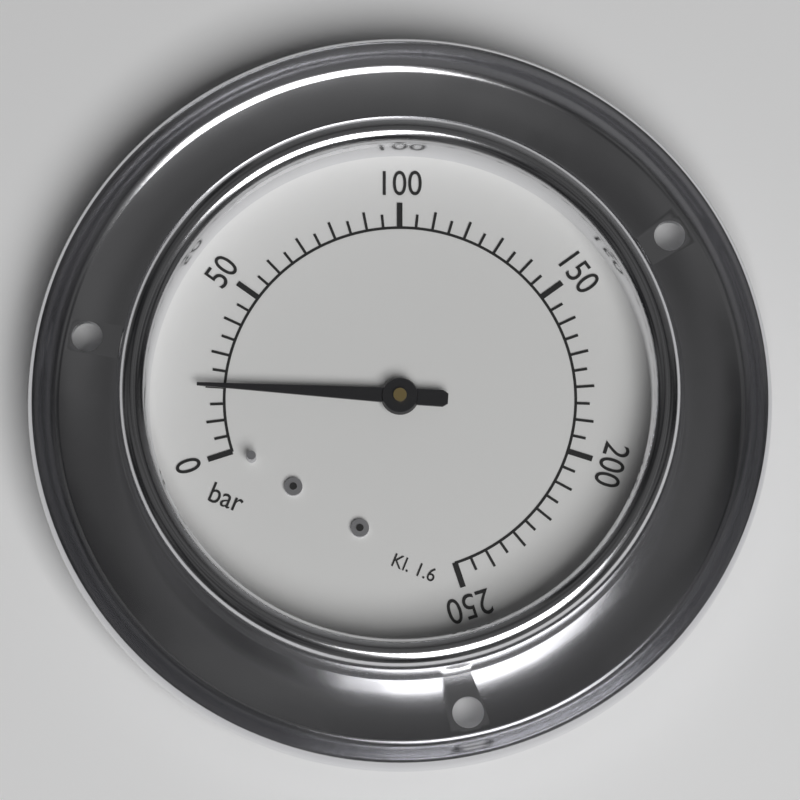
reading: 20 bar
